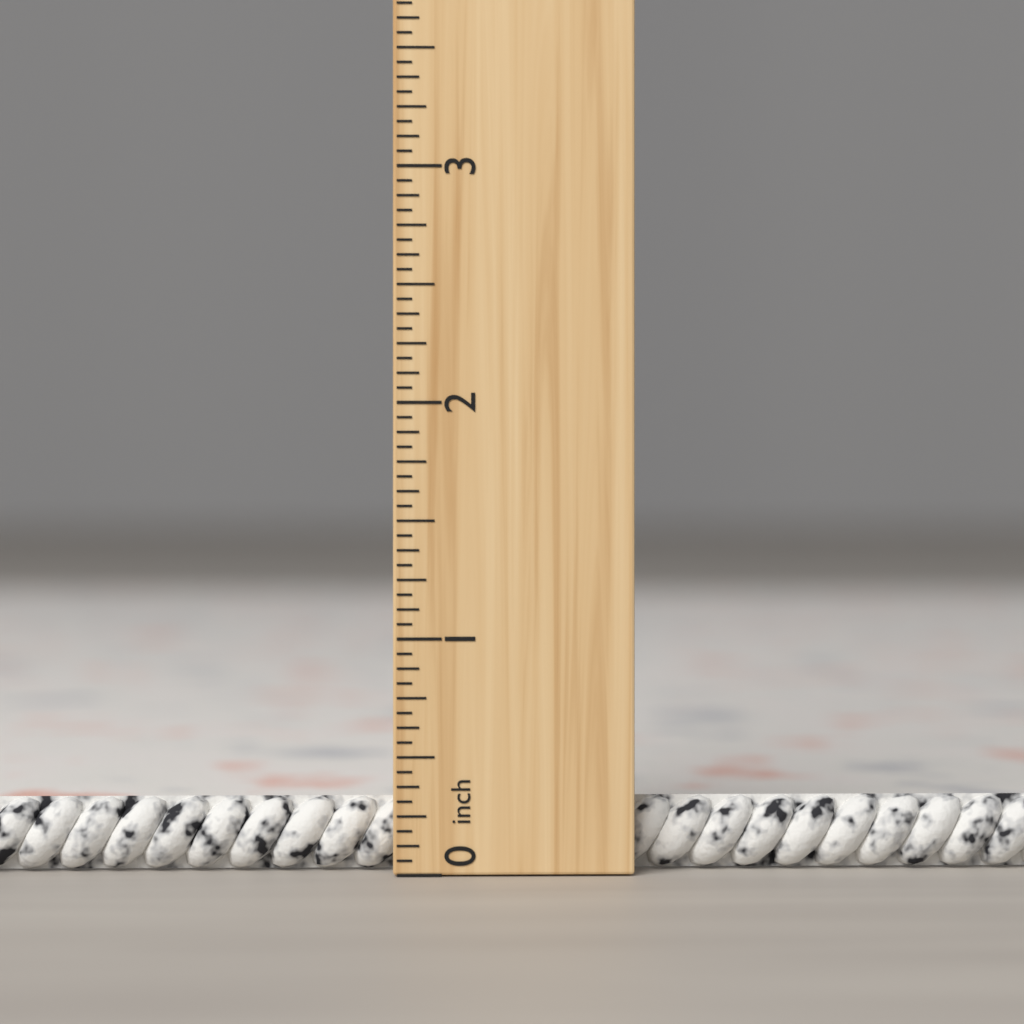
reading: 0.3125 inch
